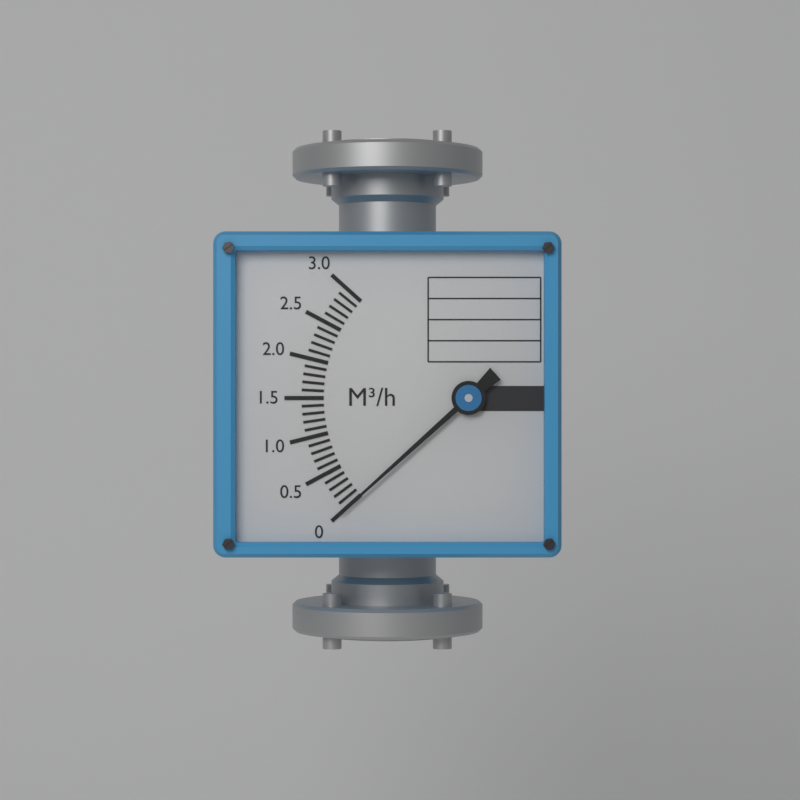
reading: 0.0 m³/h
